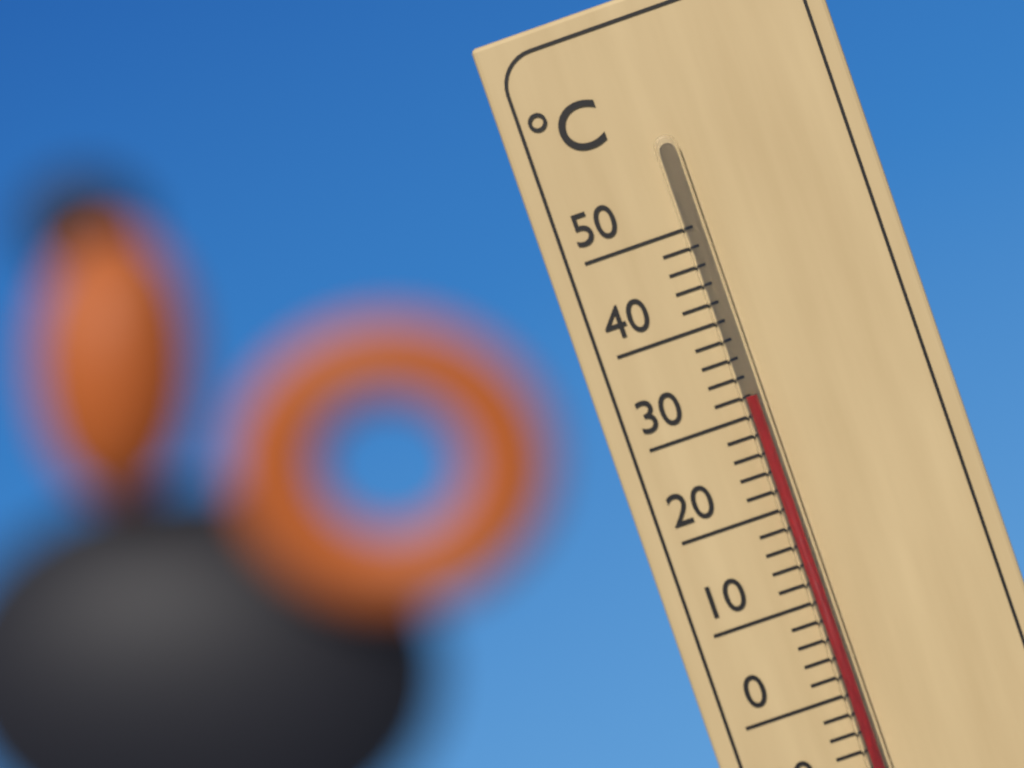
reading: 32 °C
